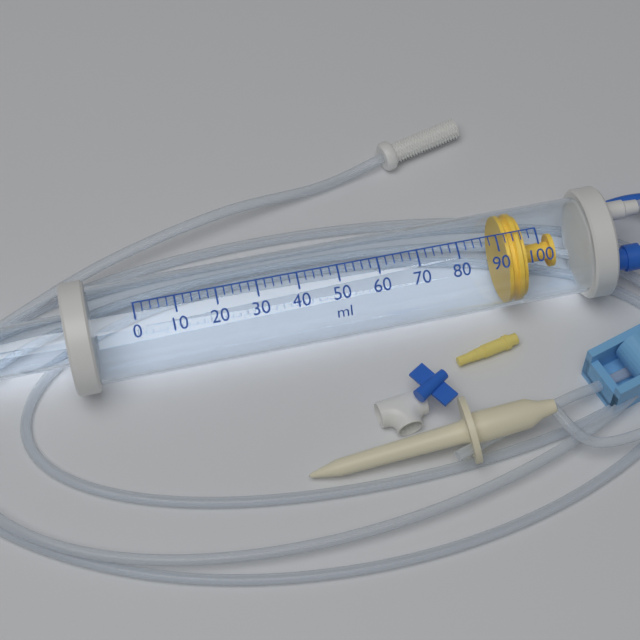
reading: 92 ml
